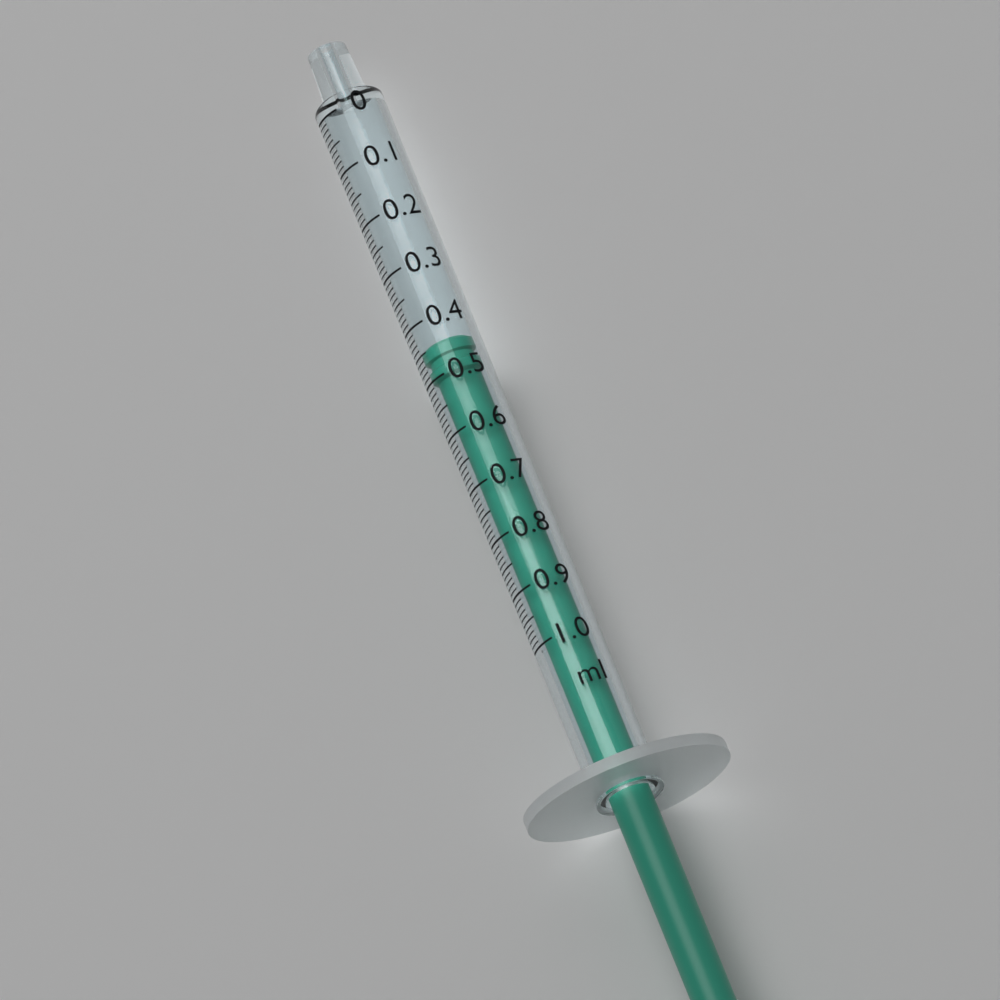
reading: 0.44 ml
